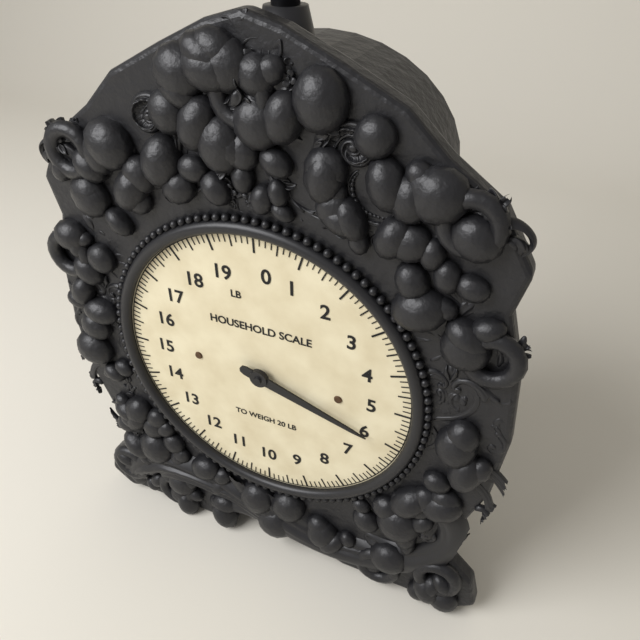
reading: 6.000 lb
